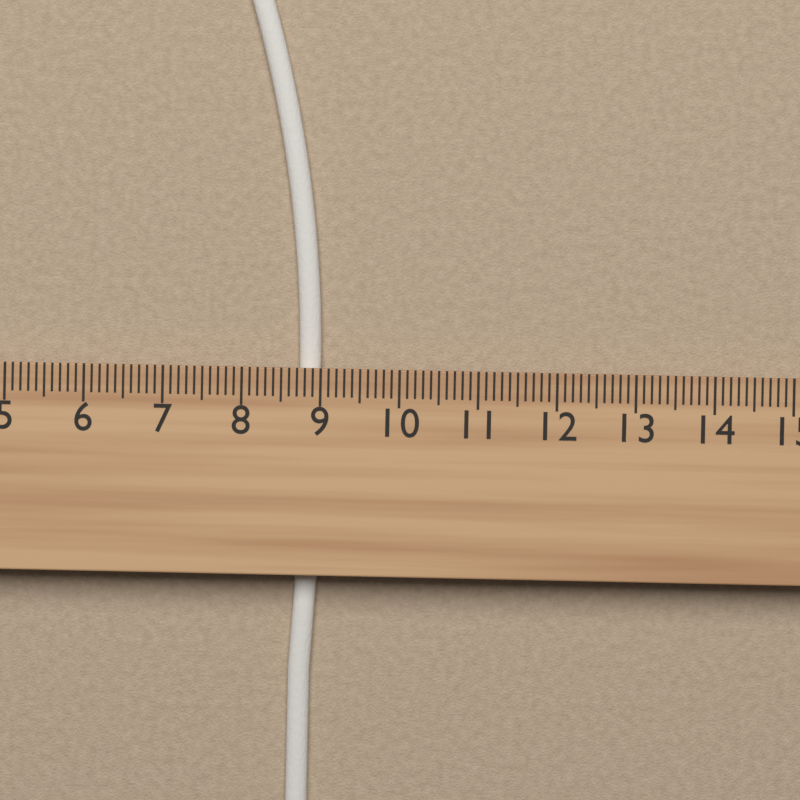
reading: 9.0 cm
